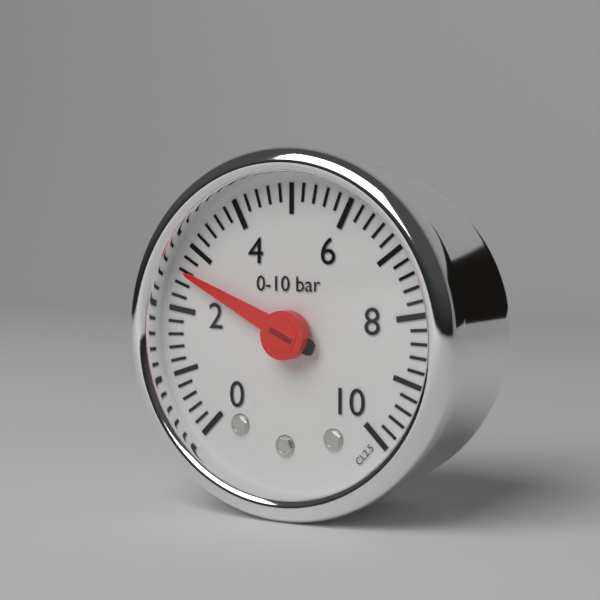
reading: 2.6 bar
